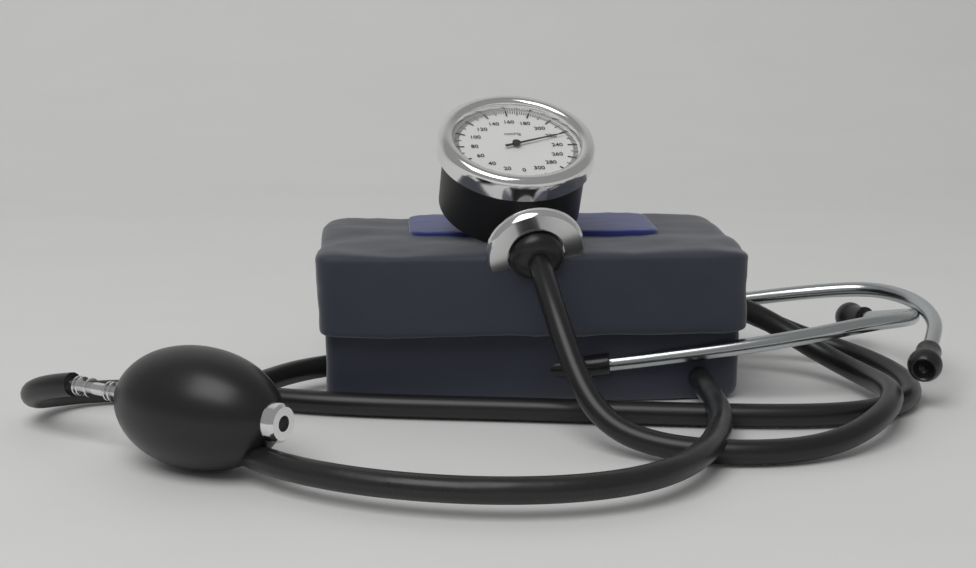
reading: 224 mmHg
